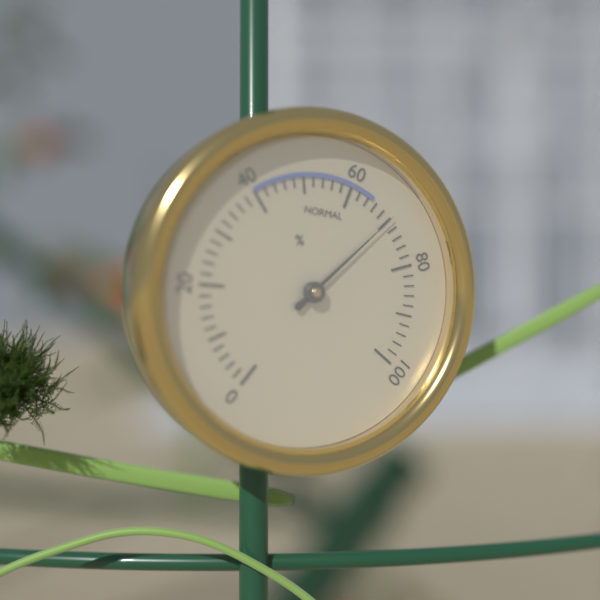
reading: 70 %
